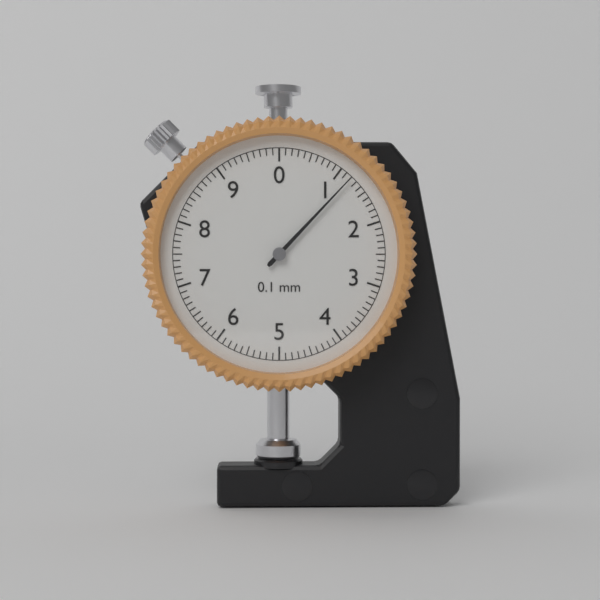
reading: 1.2 mm
